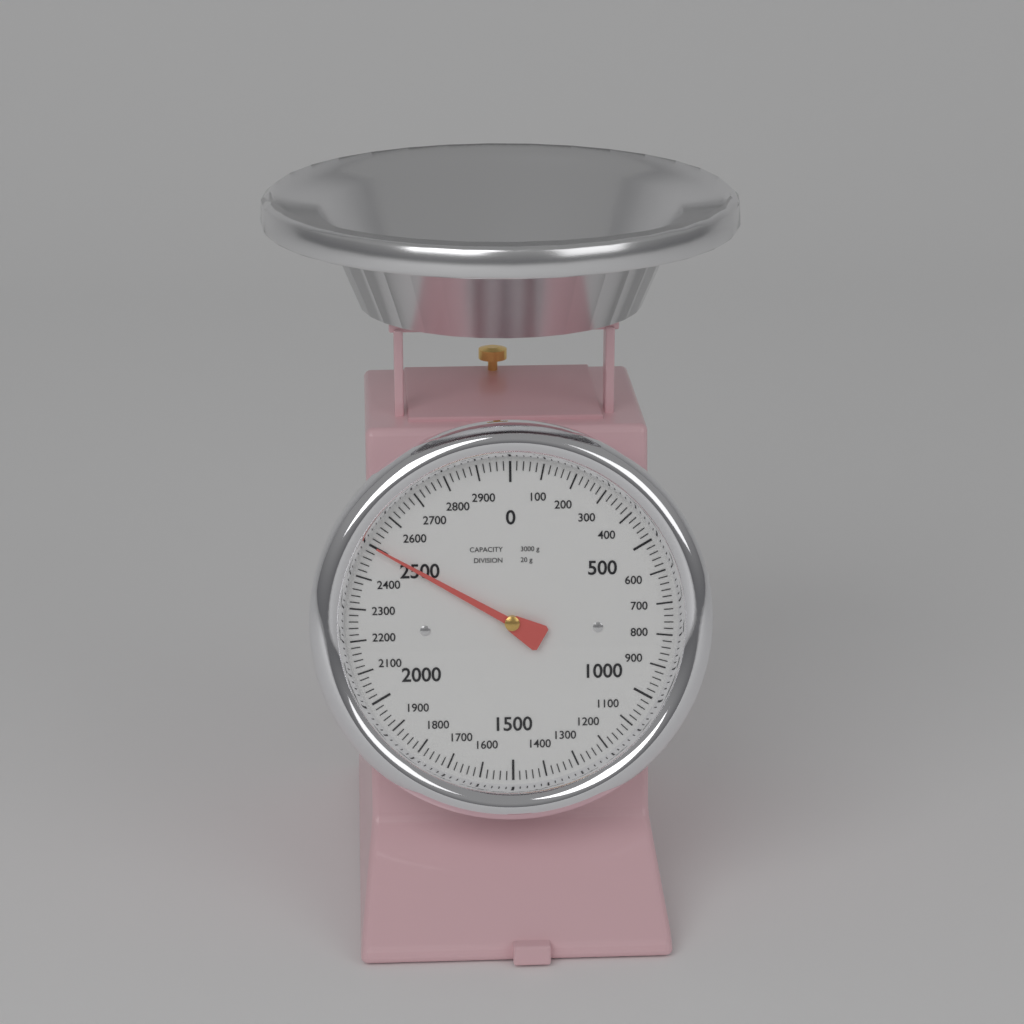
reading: 2500 g
